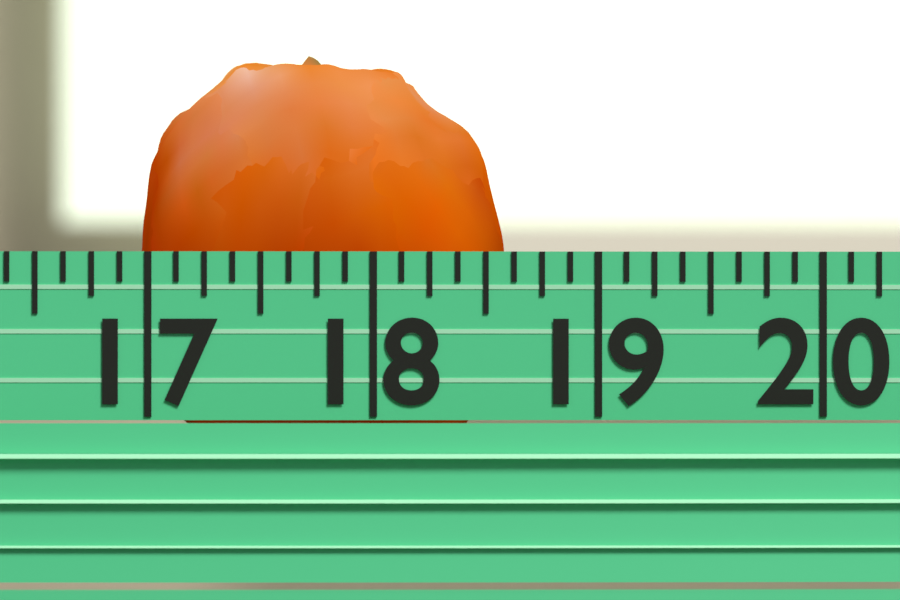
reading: 18.625 (no unit)
